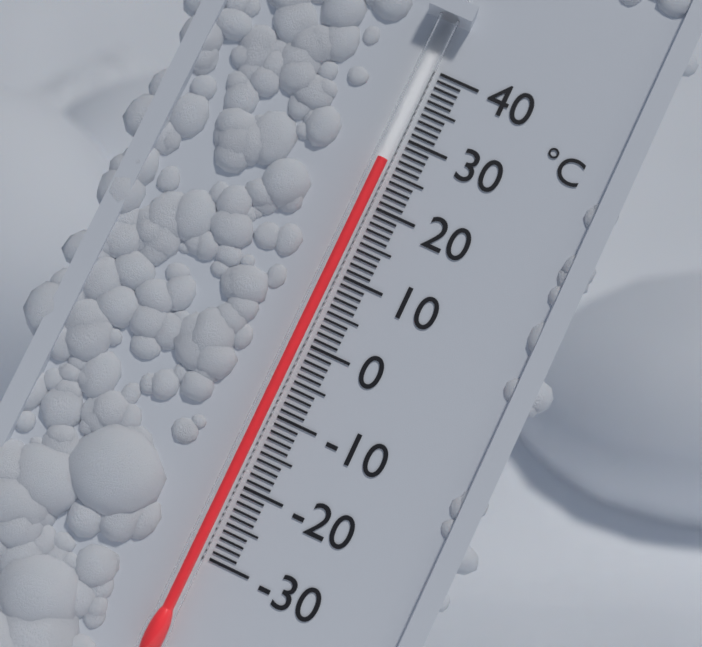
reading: 26 °C
